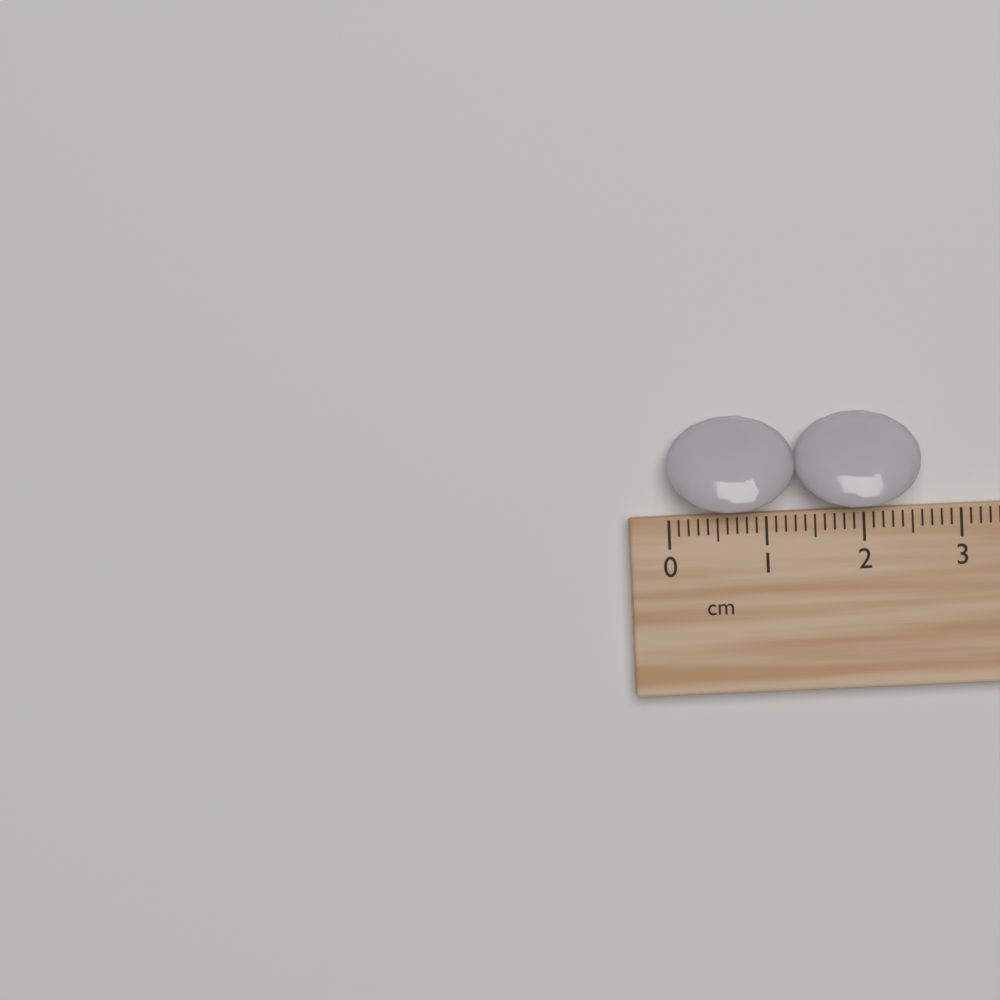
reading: 2.6 cm
